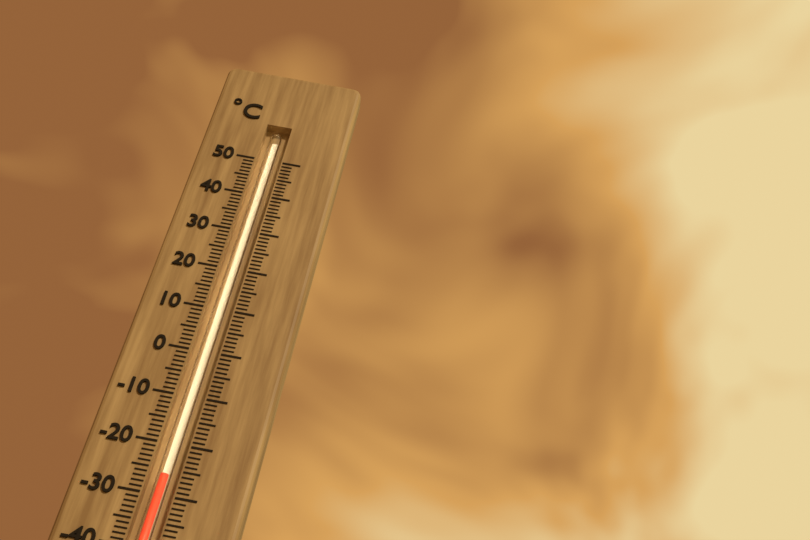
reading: -26 °C
